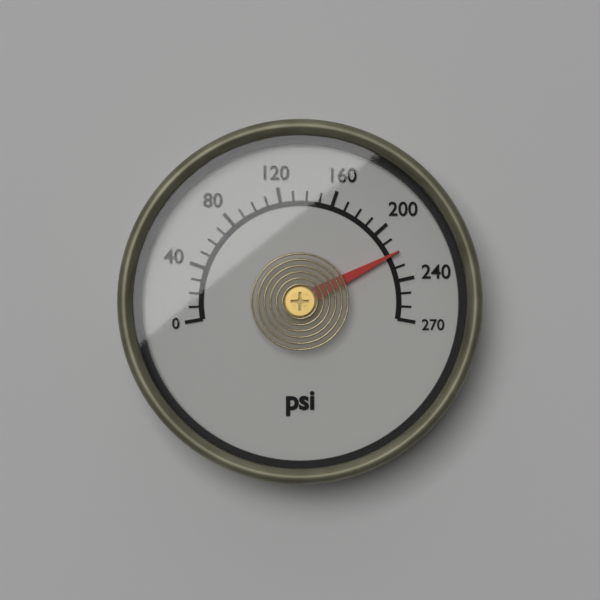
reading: 220 psi
